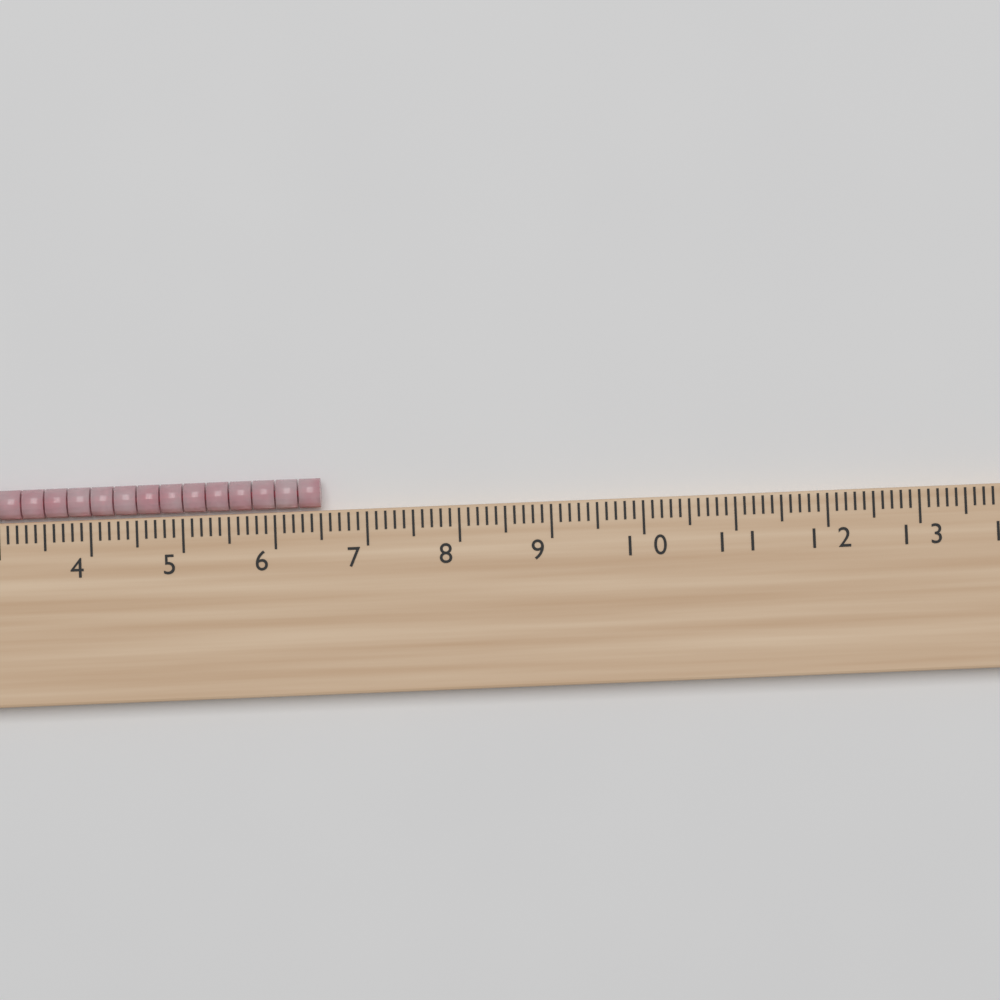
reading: 6.5 cm
